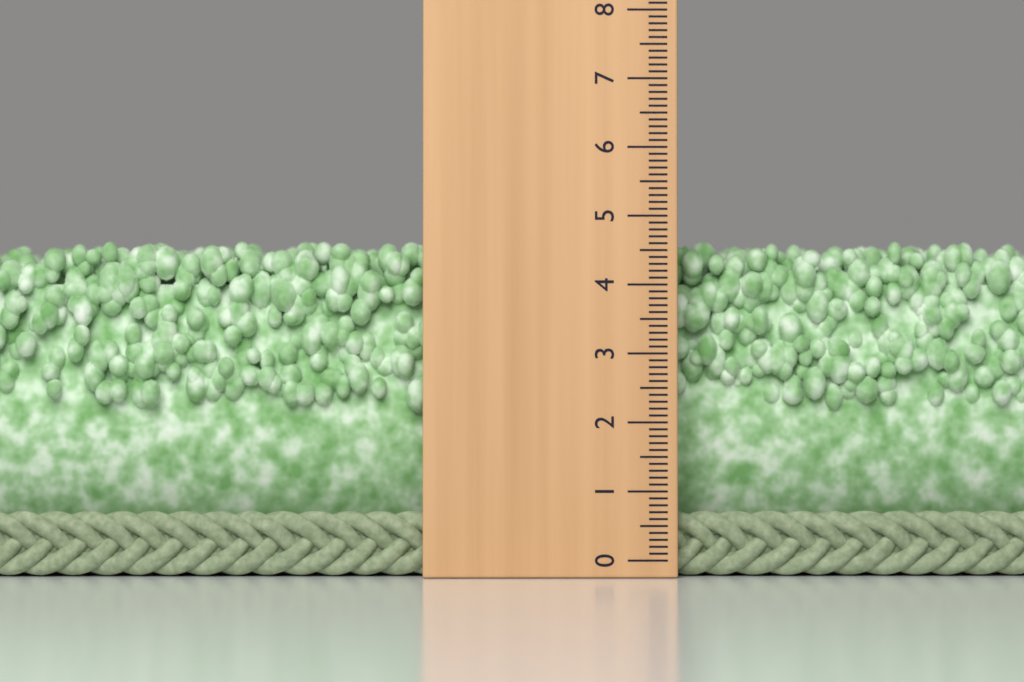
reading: 4.7 (no unit)
